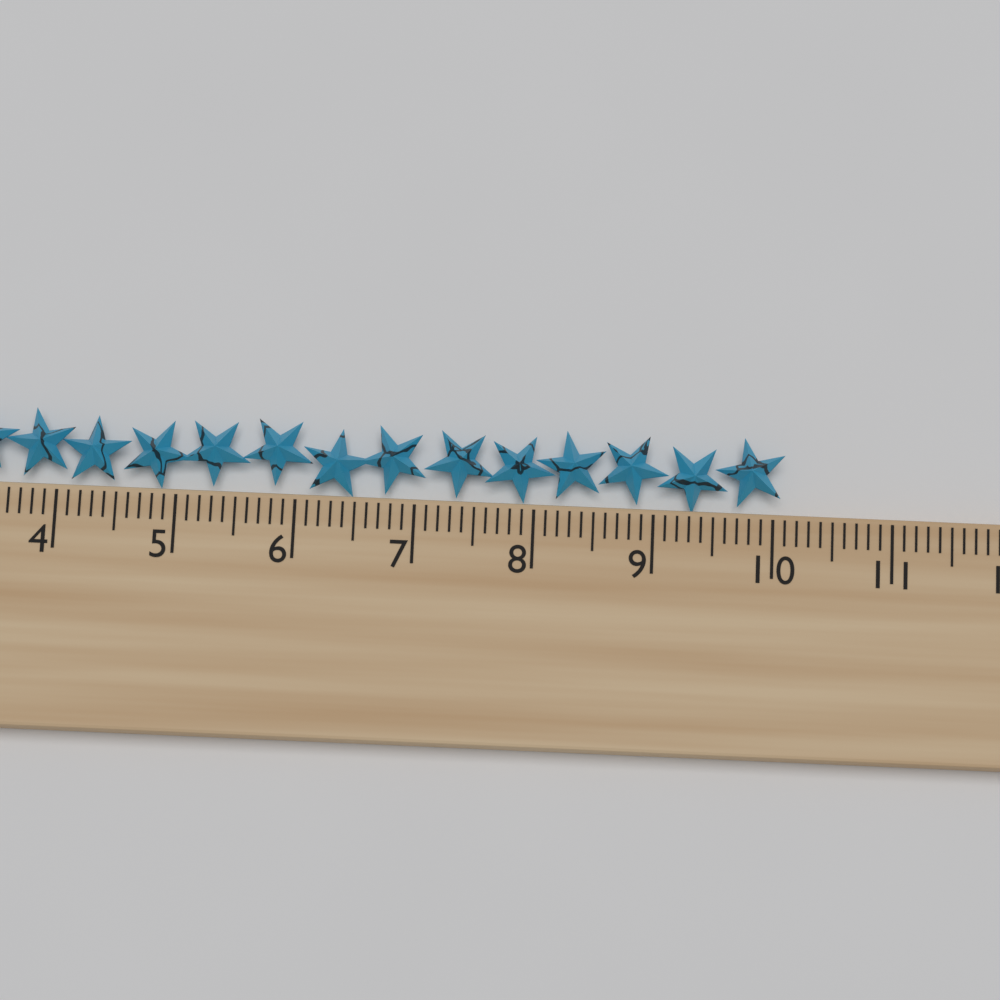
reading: 10.1 cm
